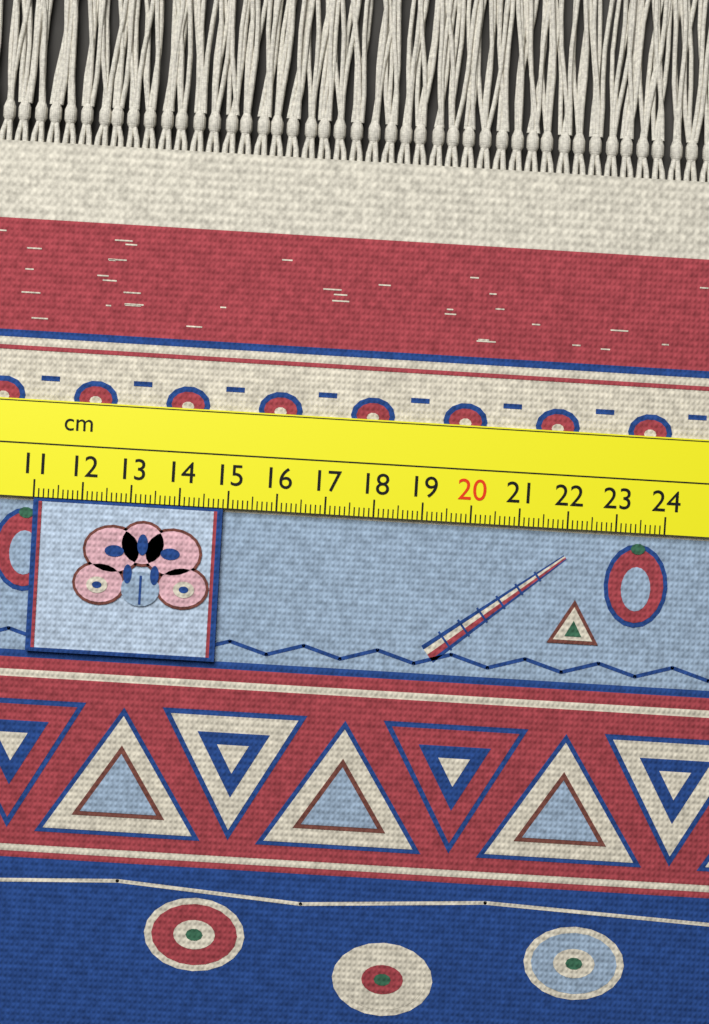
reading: 14.9 cm
